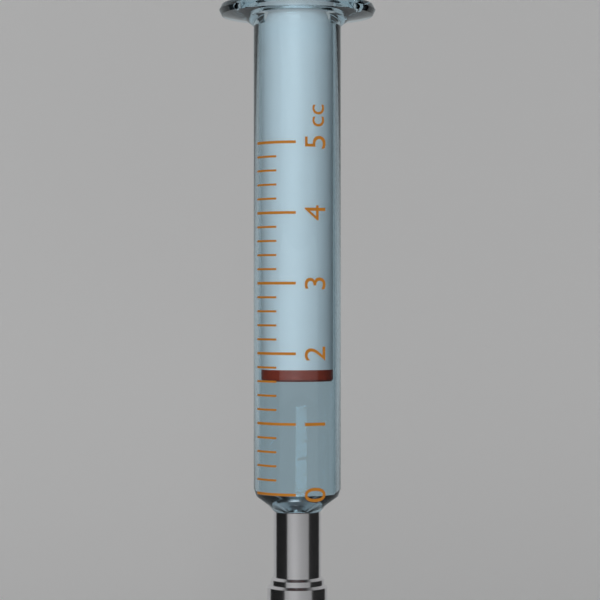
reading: 1.6 cc
